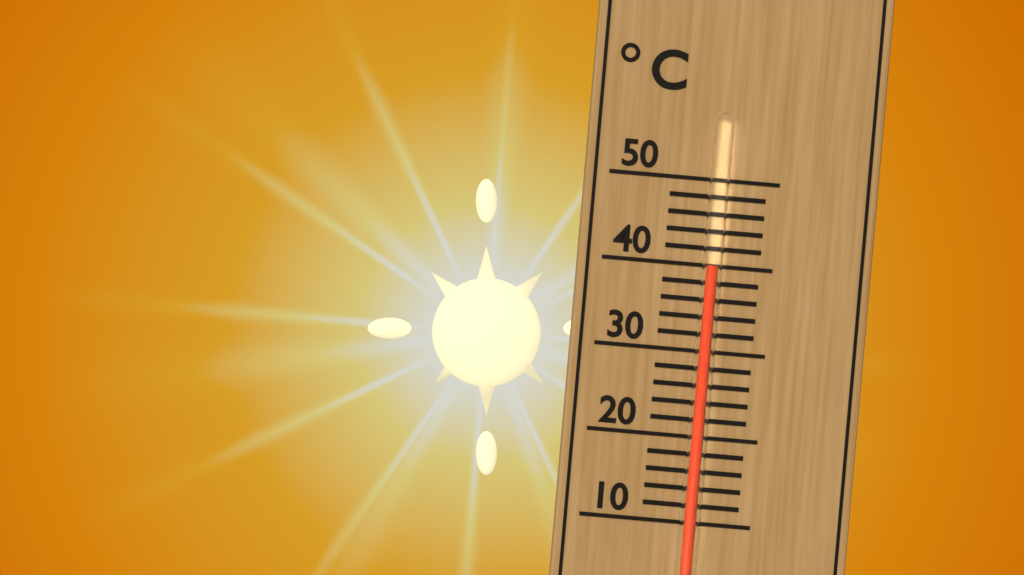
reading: 40 °C
